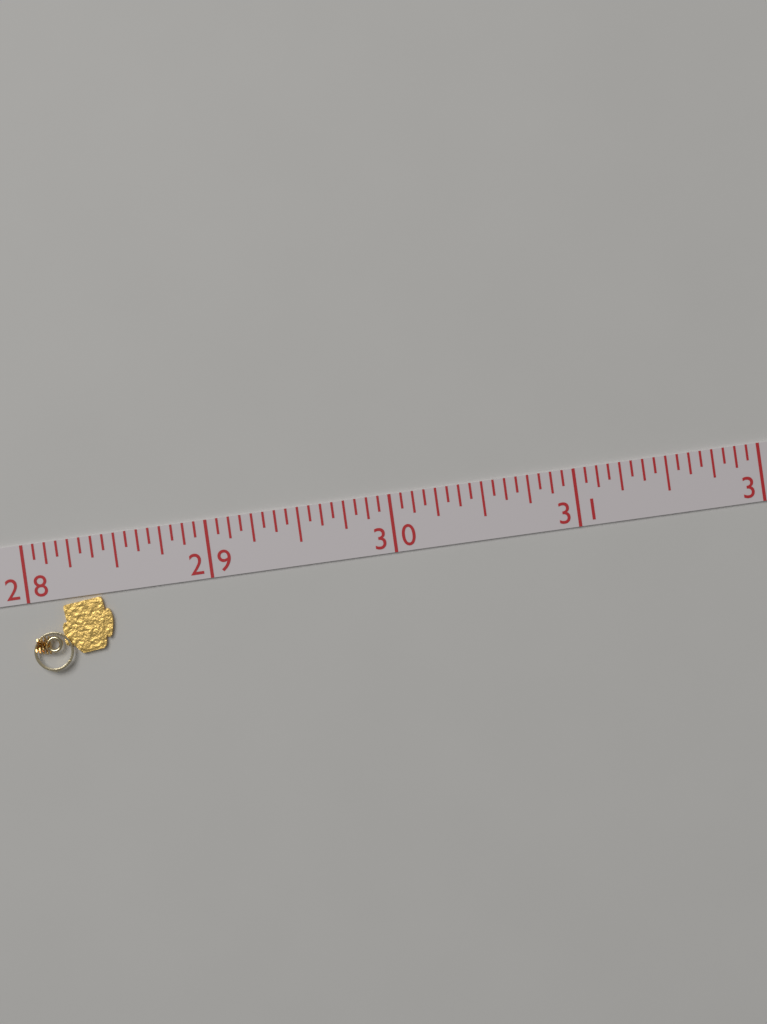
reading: 28.4375 (no unit)
